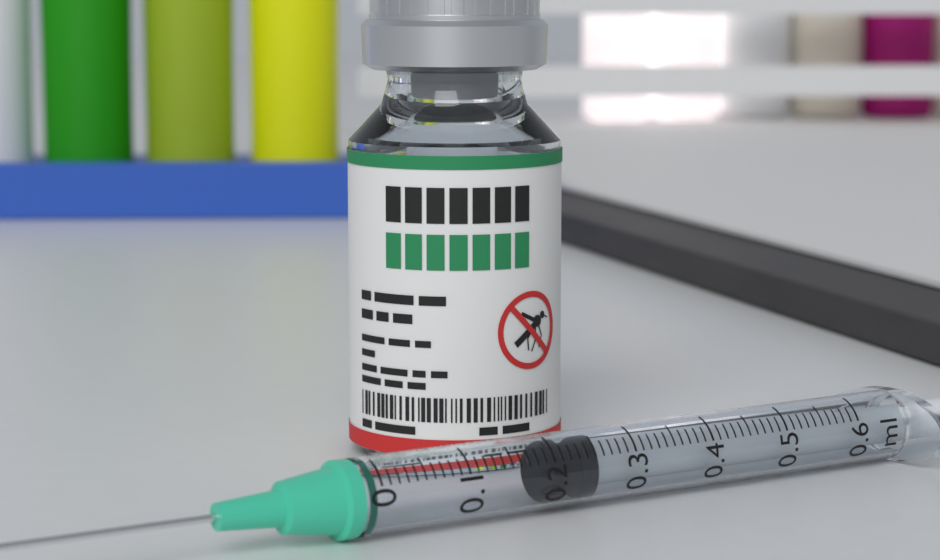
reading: 0.20 ml
